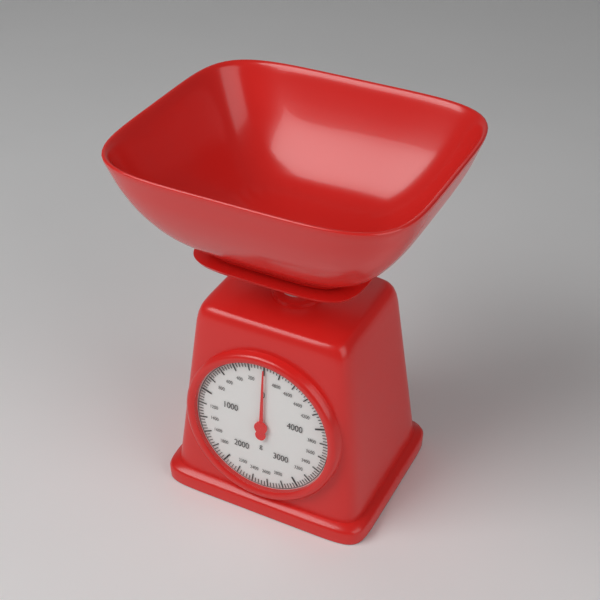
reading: 0 g
